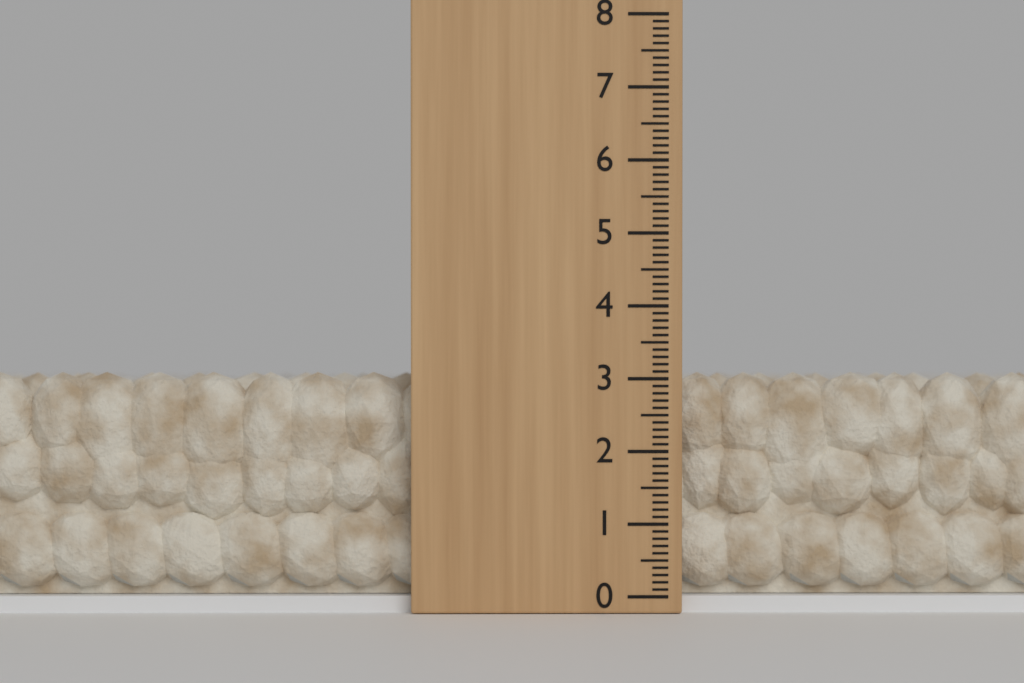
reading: 3.1 (no unit)
